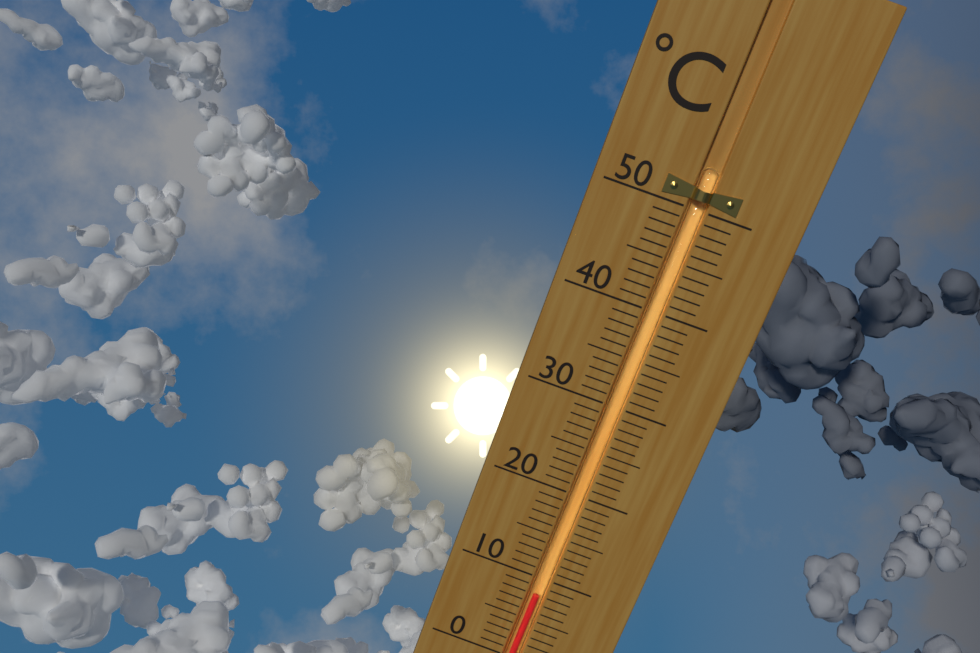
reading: 8 °C
